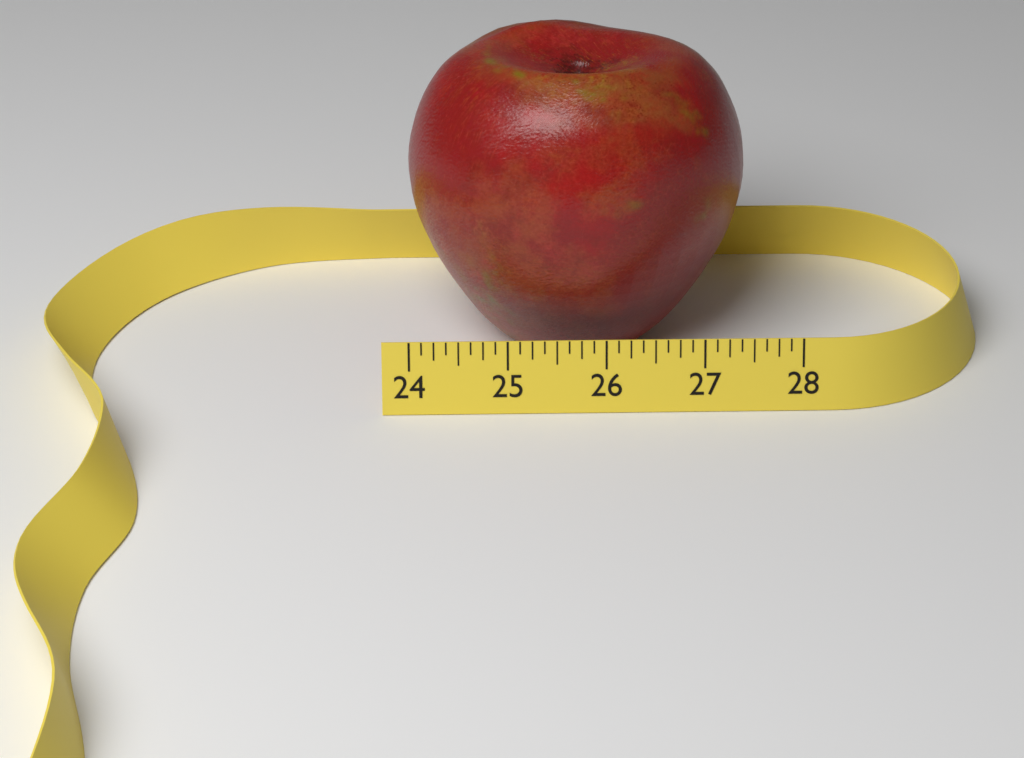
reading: 27.500 (no unit)
